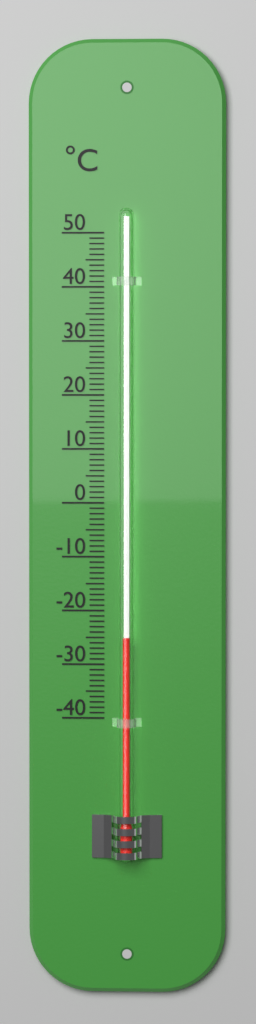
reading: -25 °C
